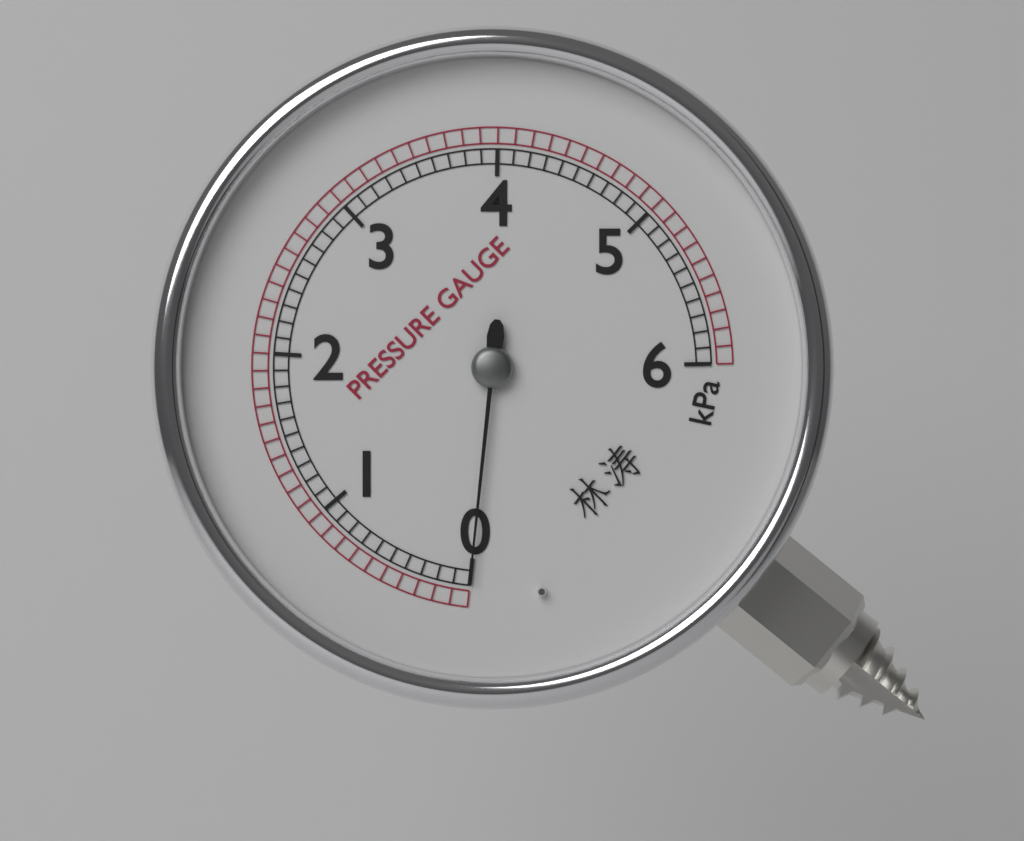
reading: 0.0 kPa
